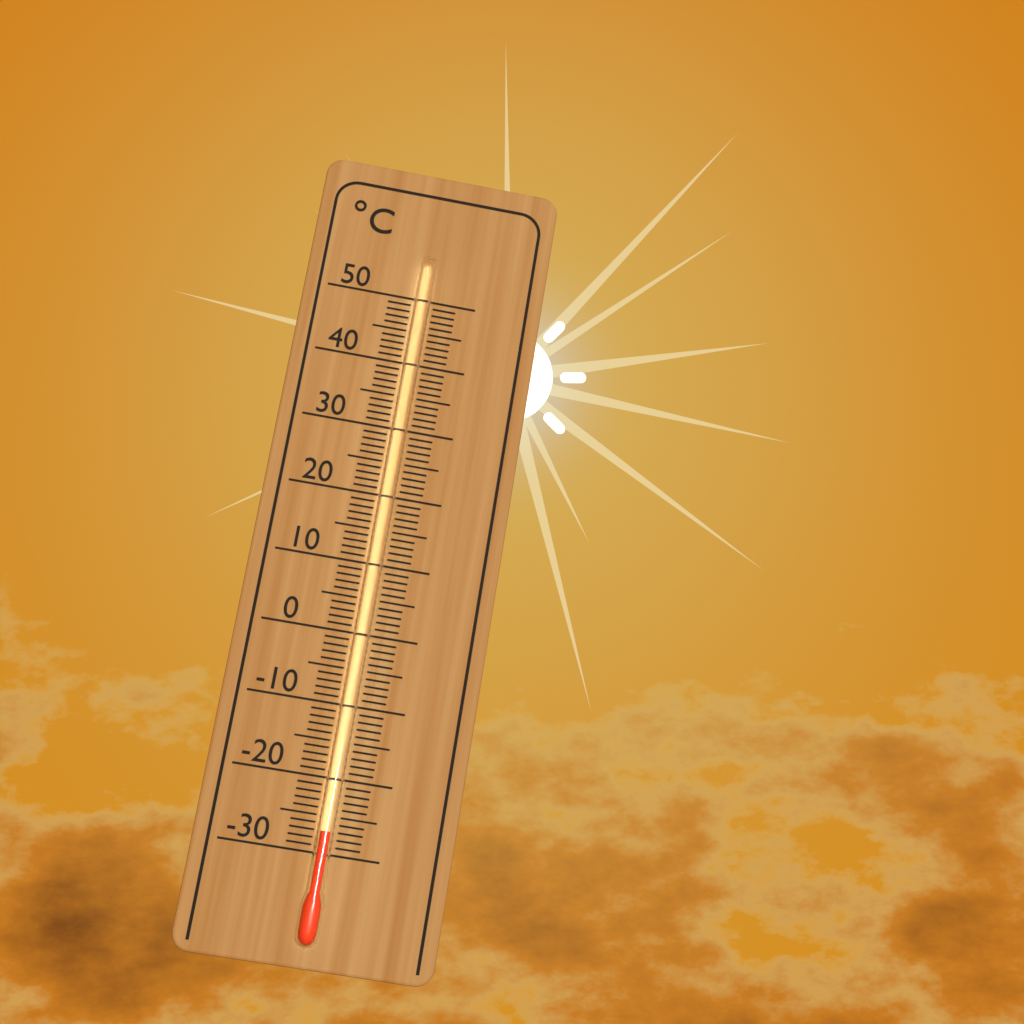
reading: -27 °C
